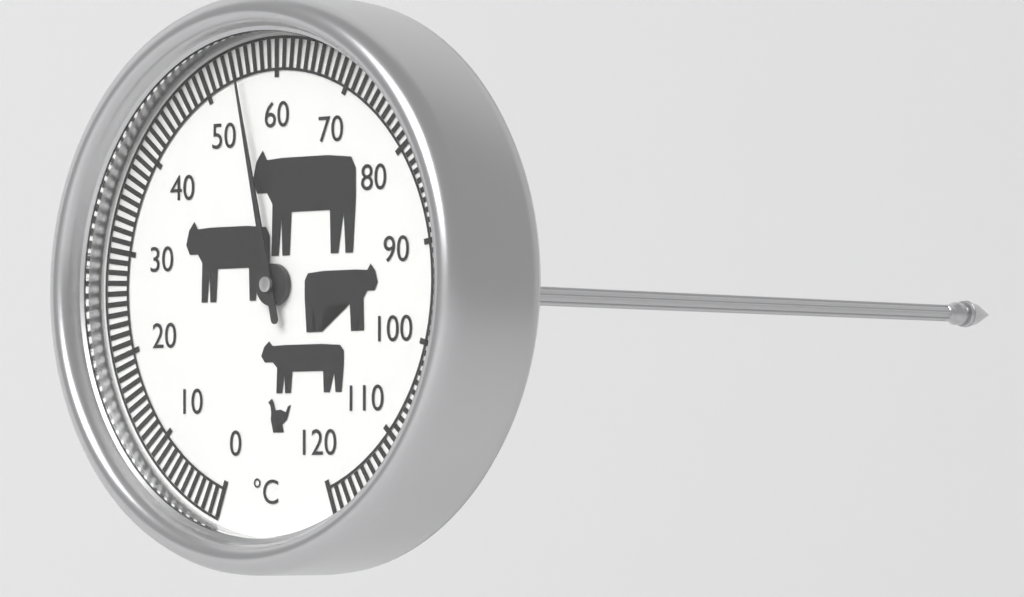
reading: 55 °C
